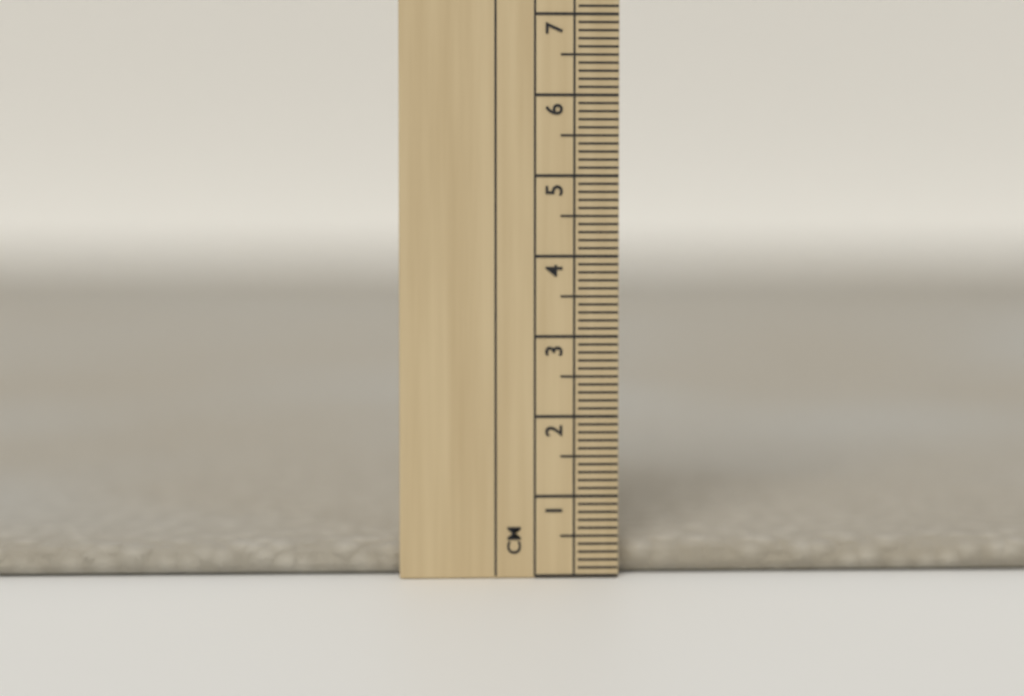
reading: 0.4 cm
